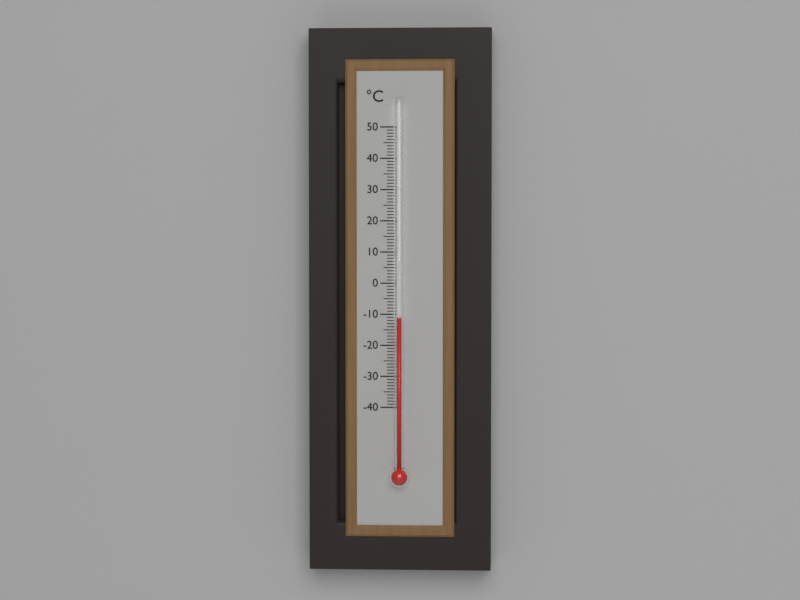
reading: -11 °C
